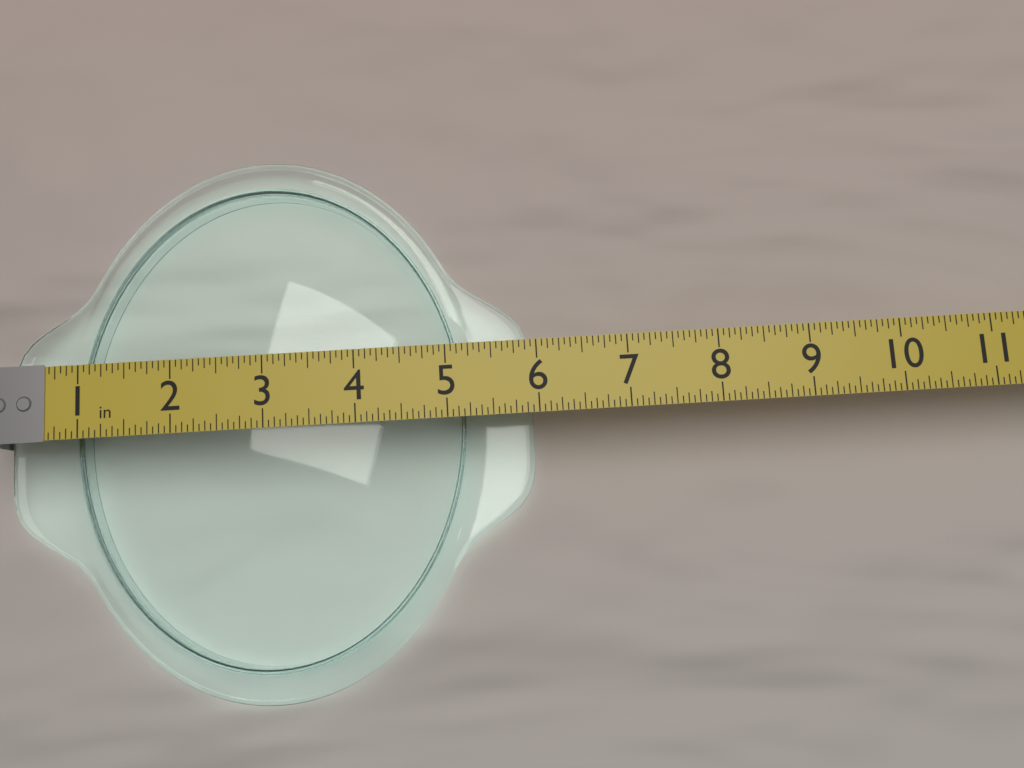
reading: 5.9375 in
